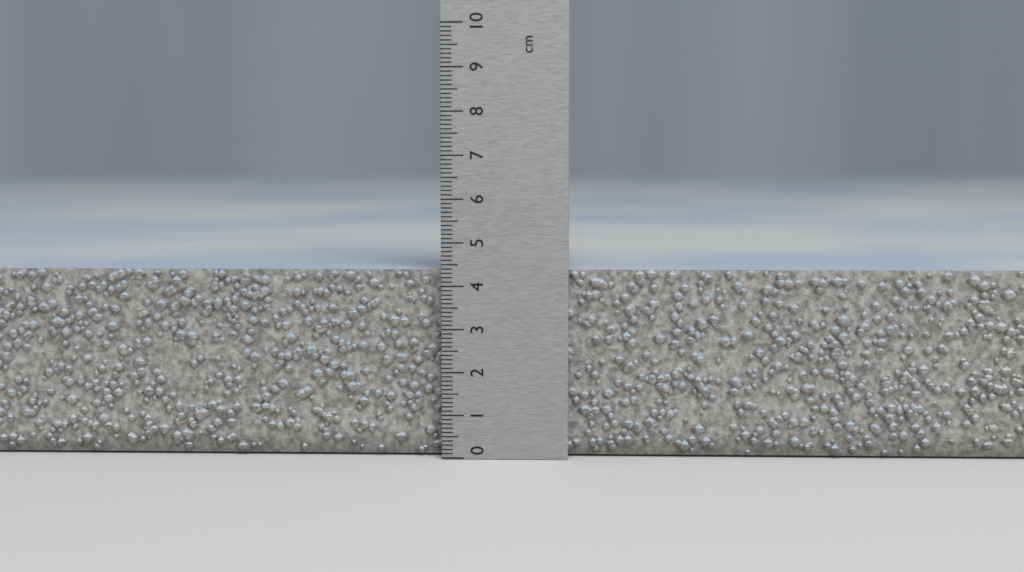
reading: 4.4 cm
